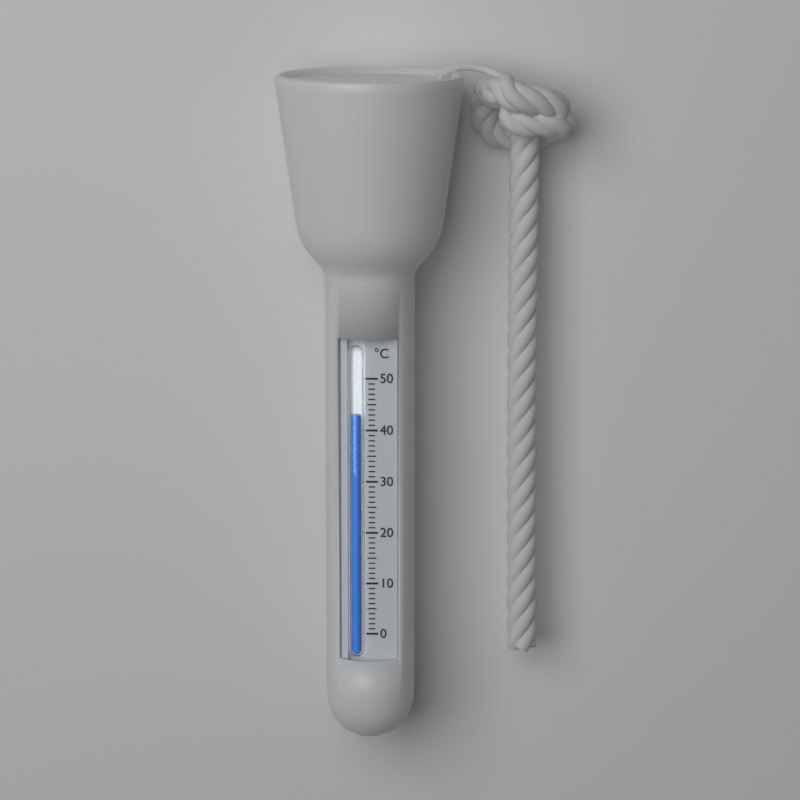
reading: 43 °C
